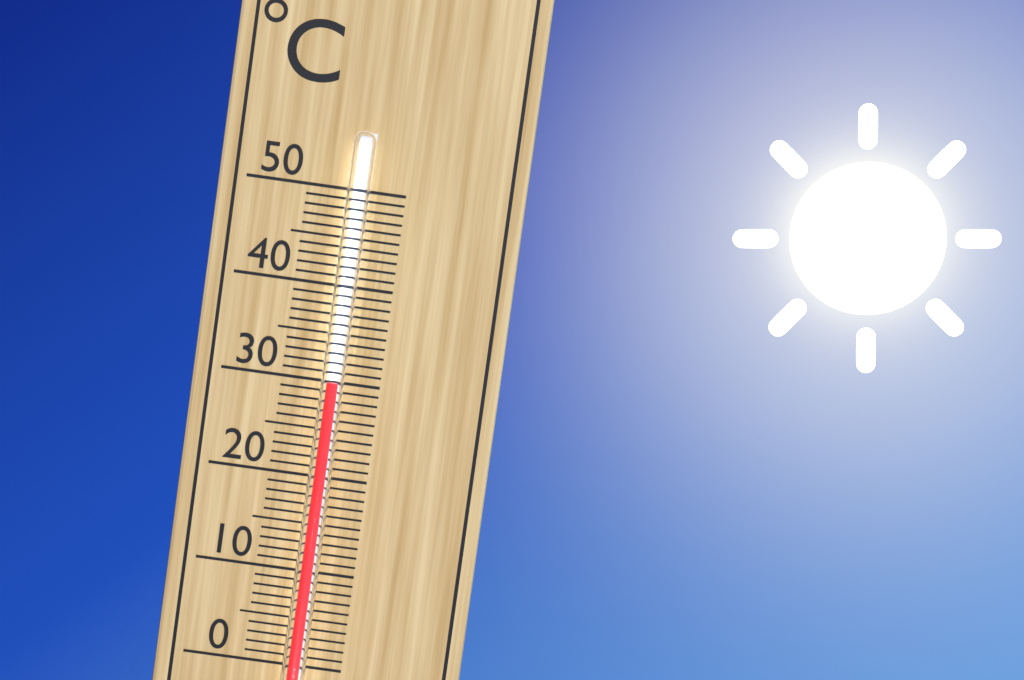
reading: 30 °C
